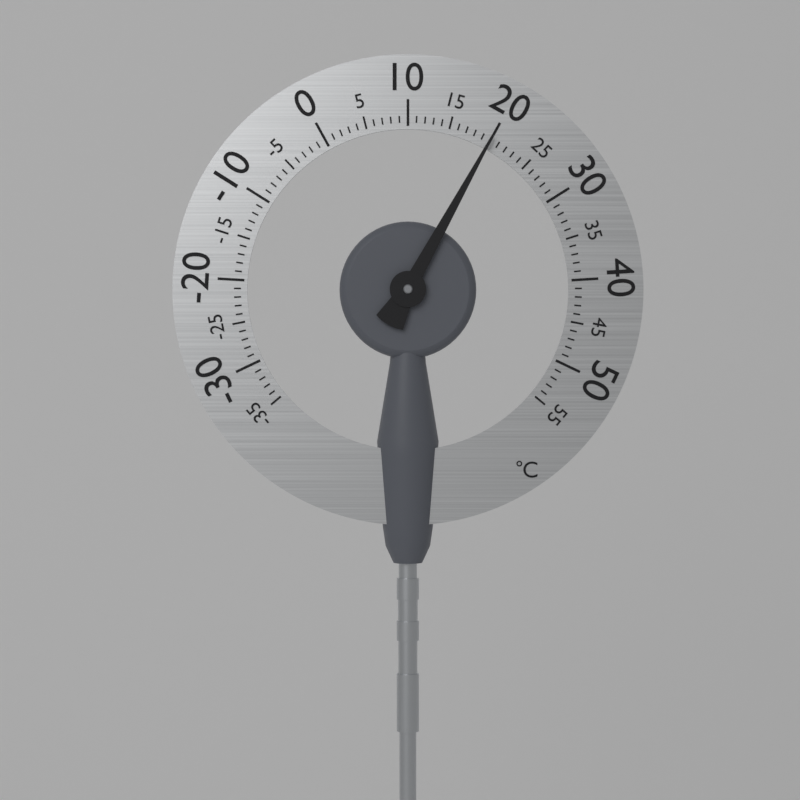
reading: 20 °C
